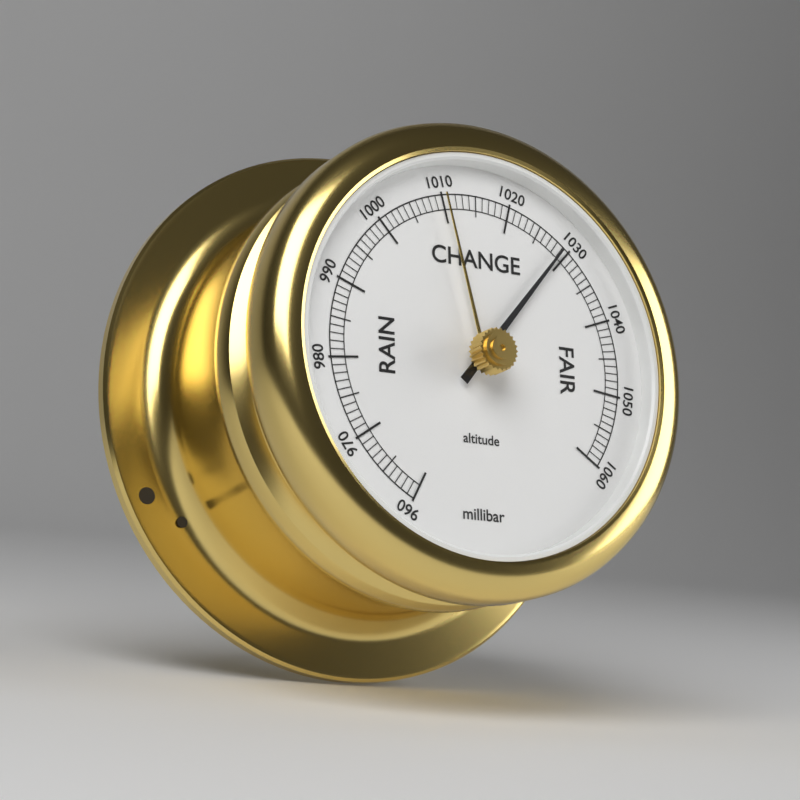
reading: 1029 millibar
